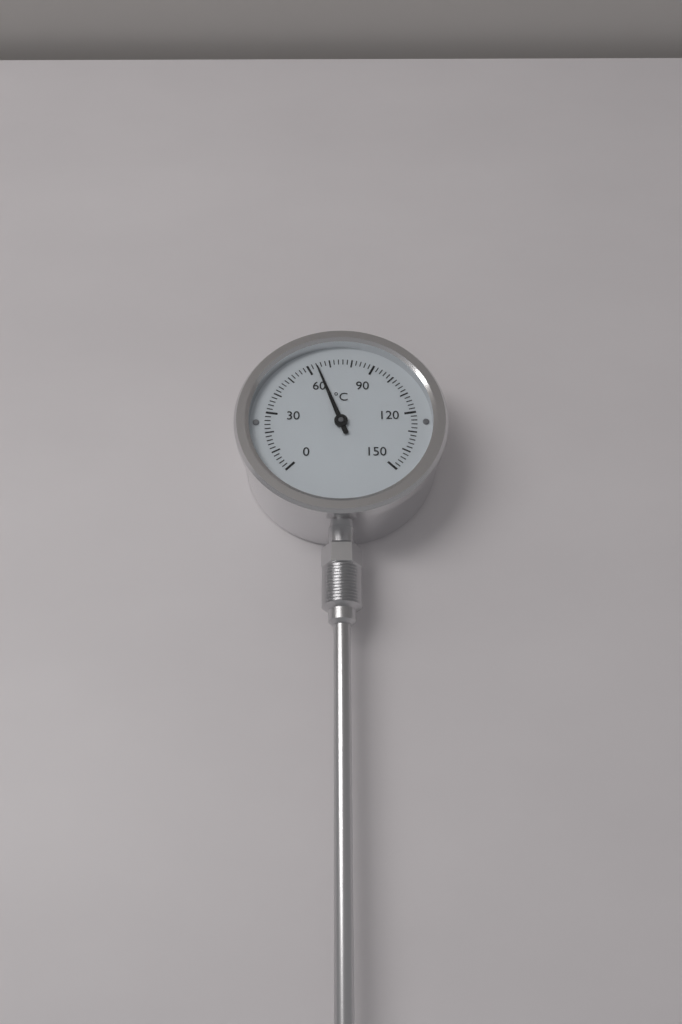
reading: 64 °C
